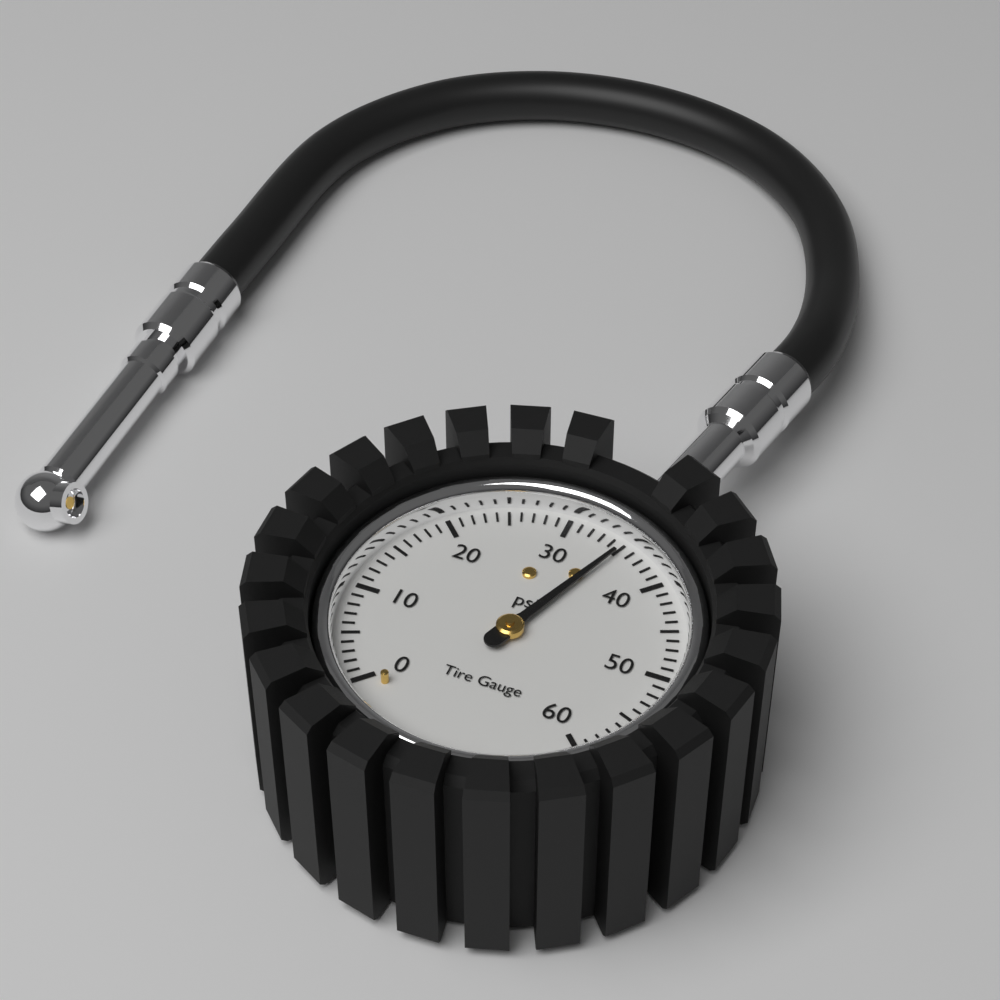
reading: 35 psi
